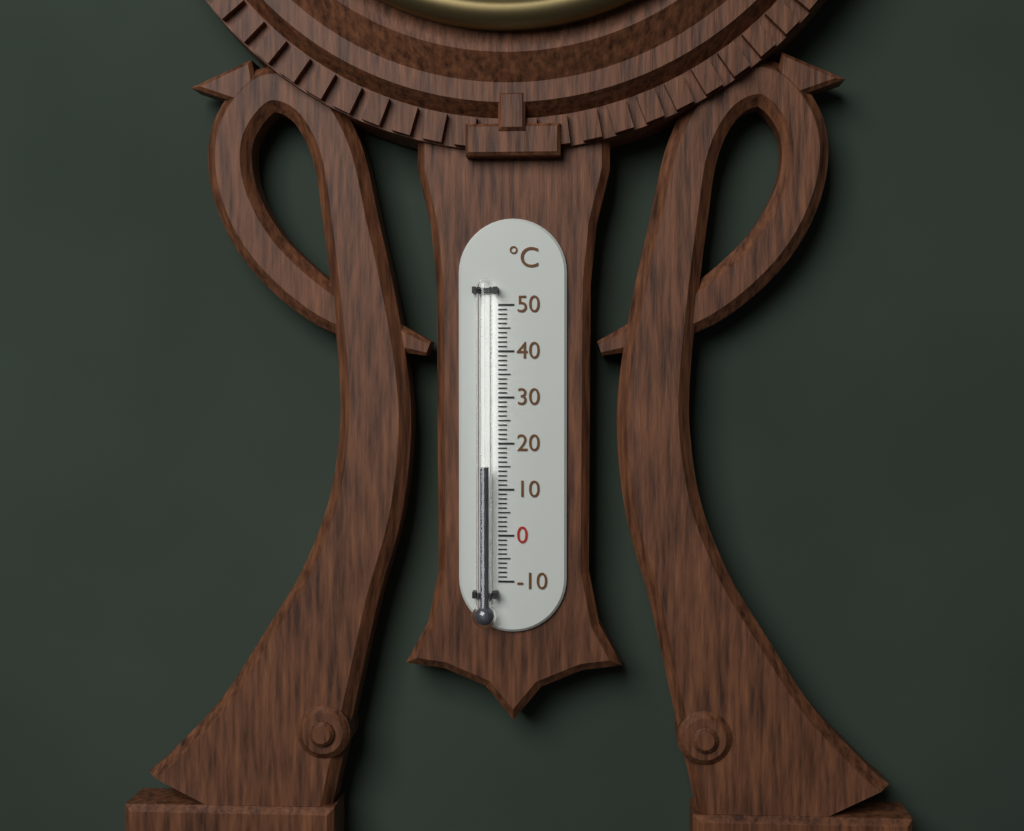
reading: 15 °C
